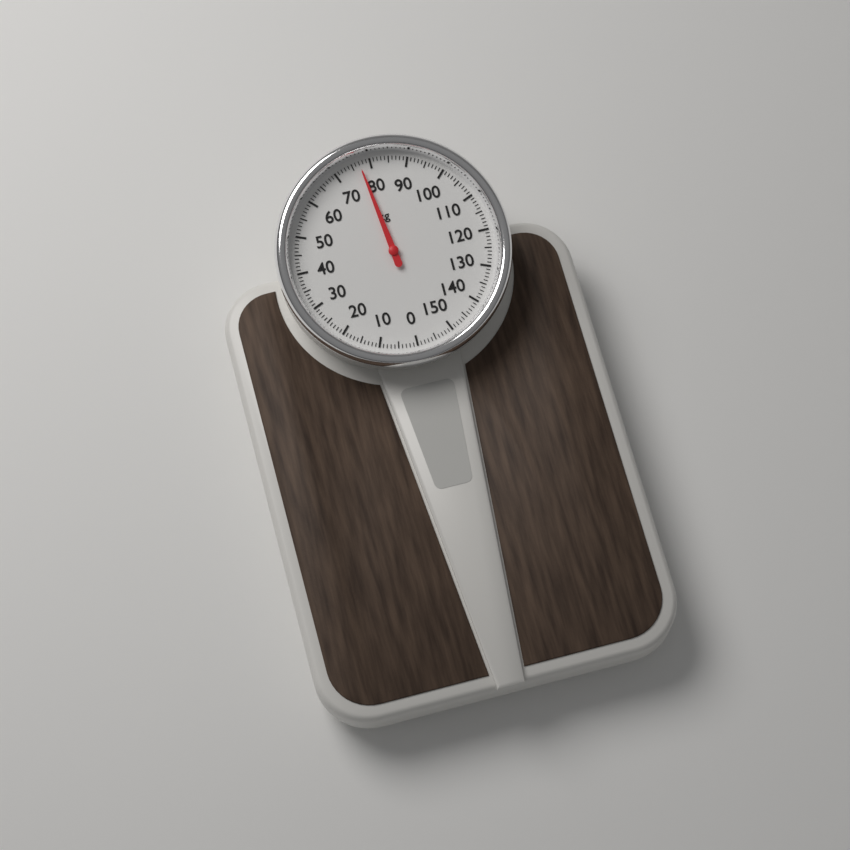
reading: 77 kg
